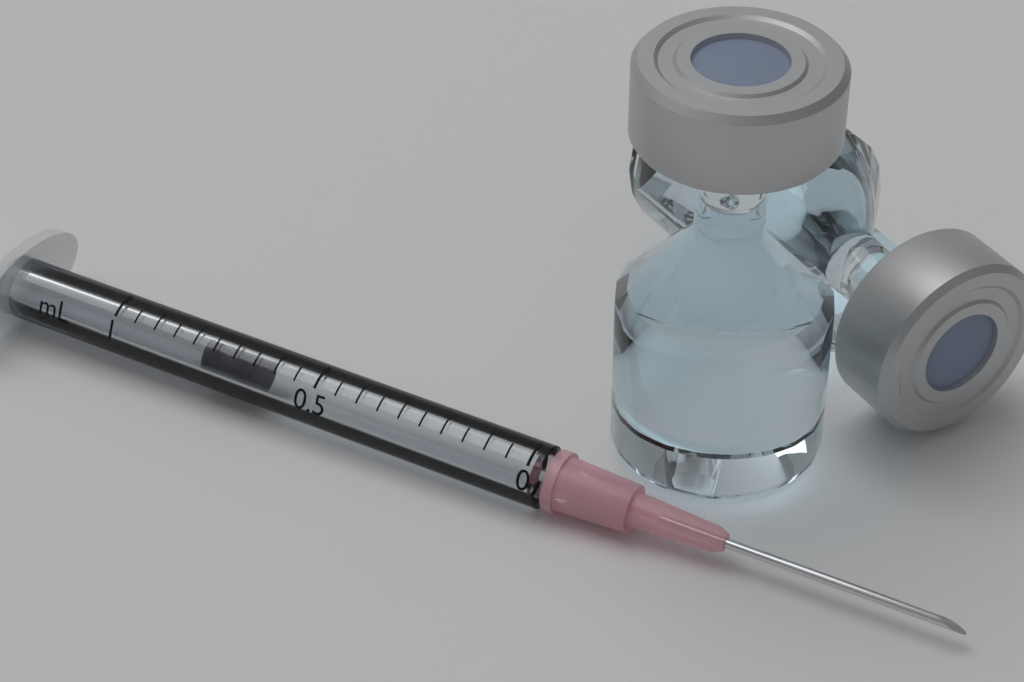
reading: 0.65 mL
